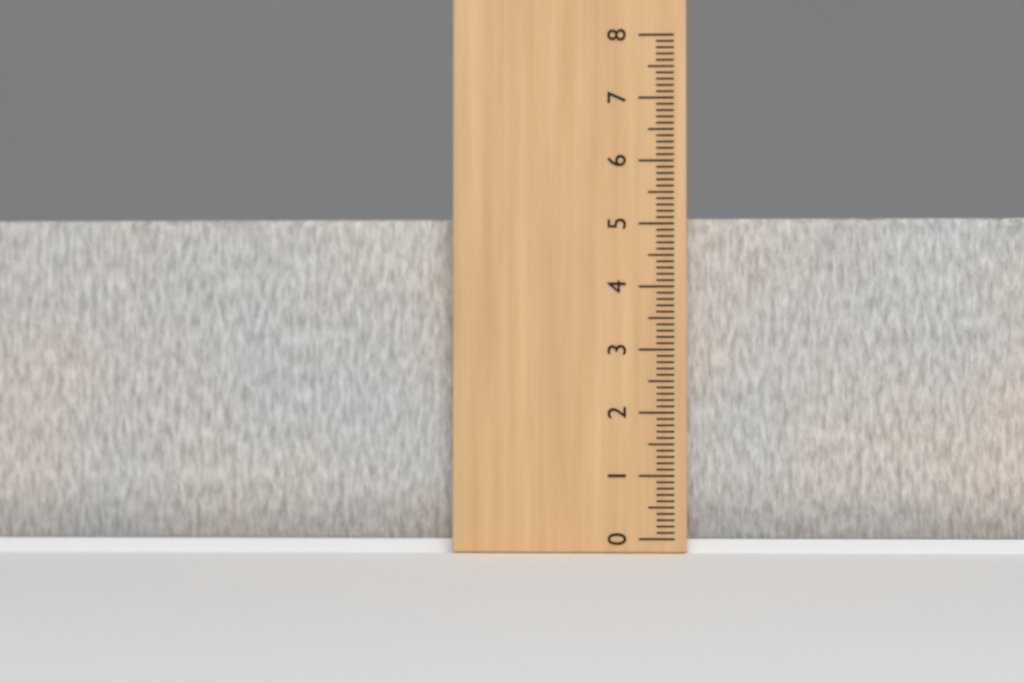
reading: 5.1 (no unit)
